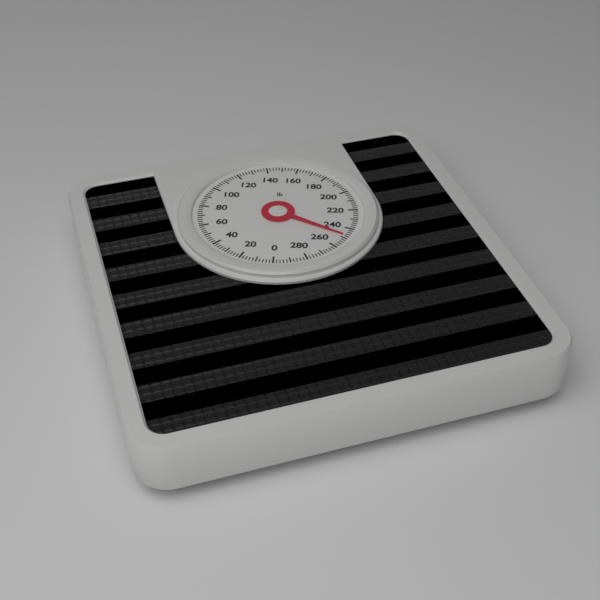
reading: 248 lb
